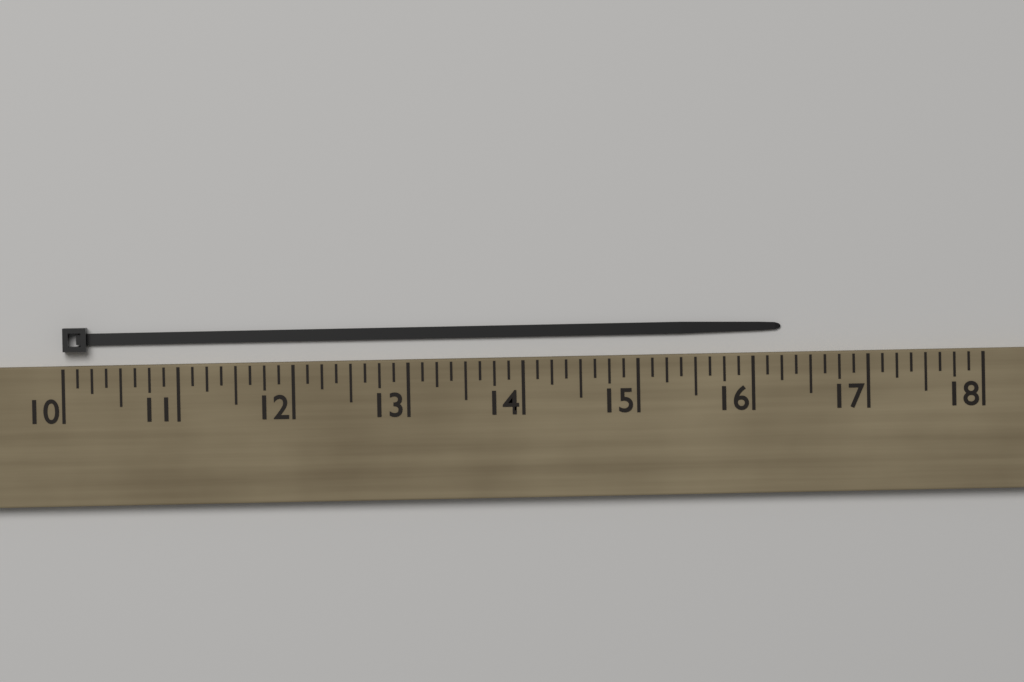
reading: 16.250 (no unit)
